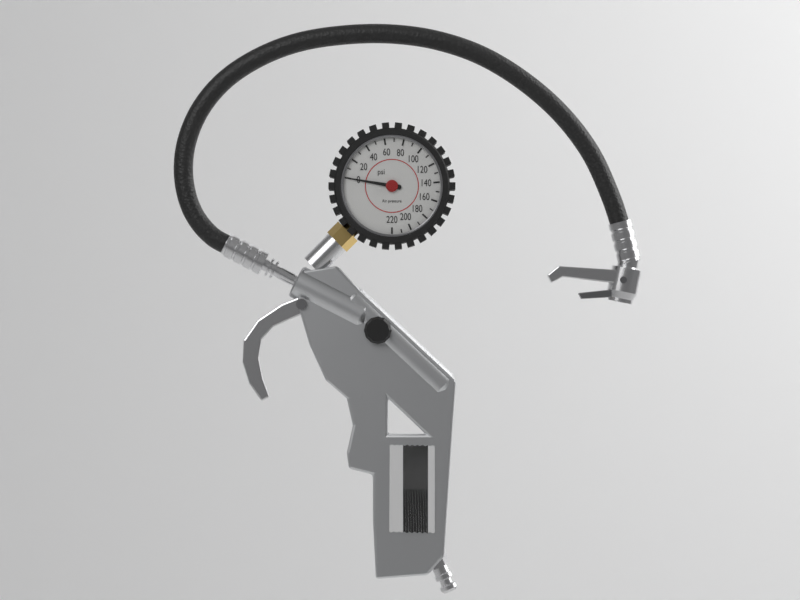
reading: 0 psi
